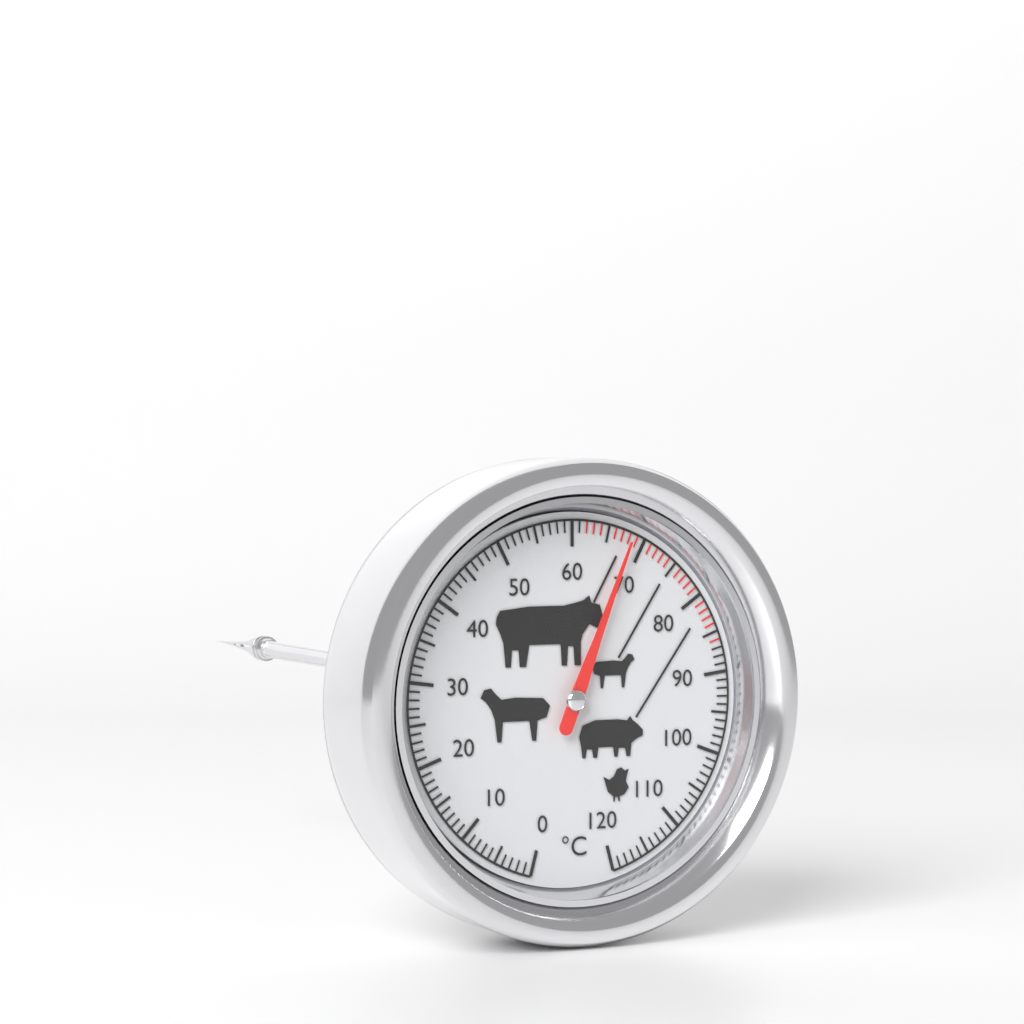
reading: 68 °C
